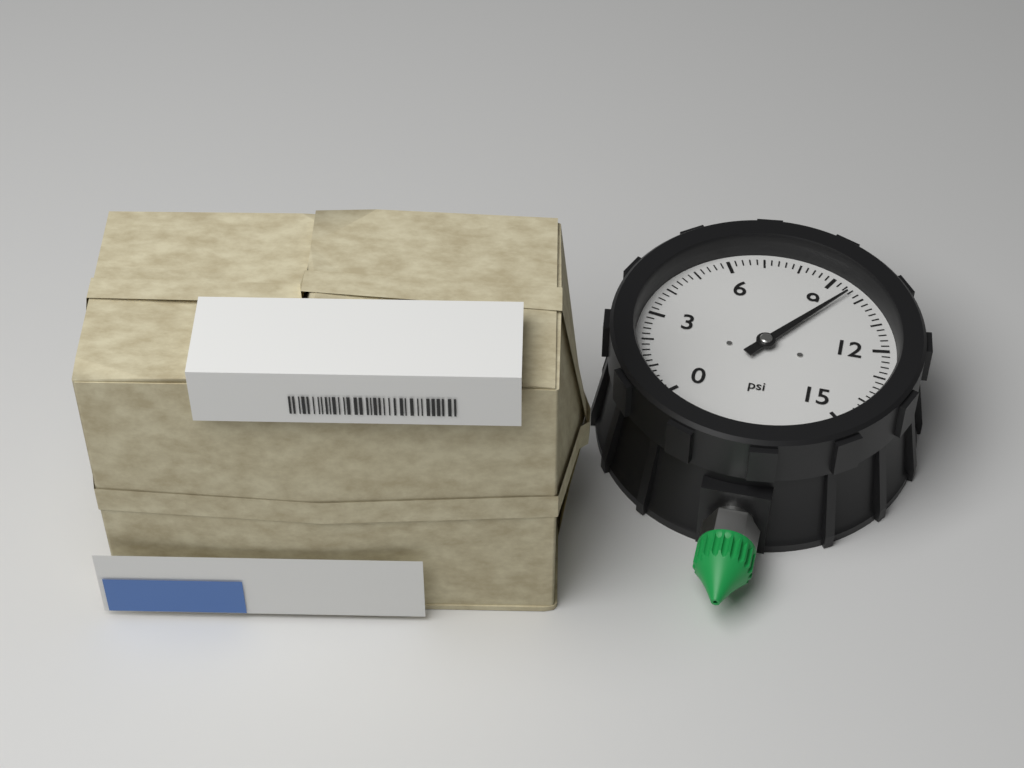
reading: 9.6 psi
